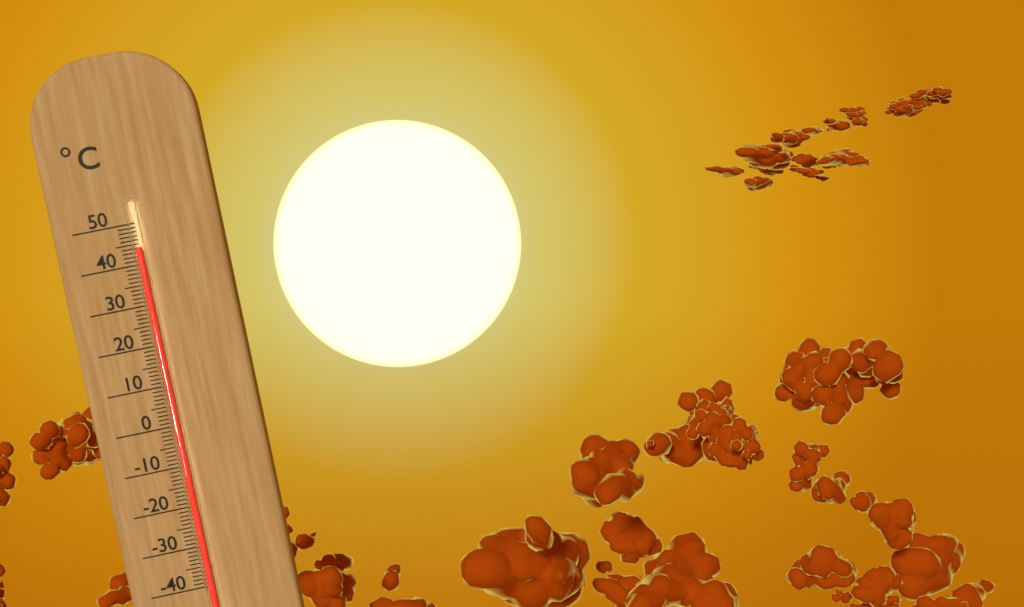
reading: 44 °C
